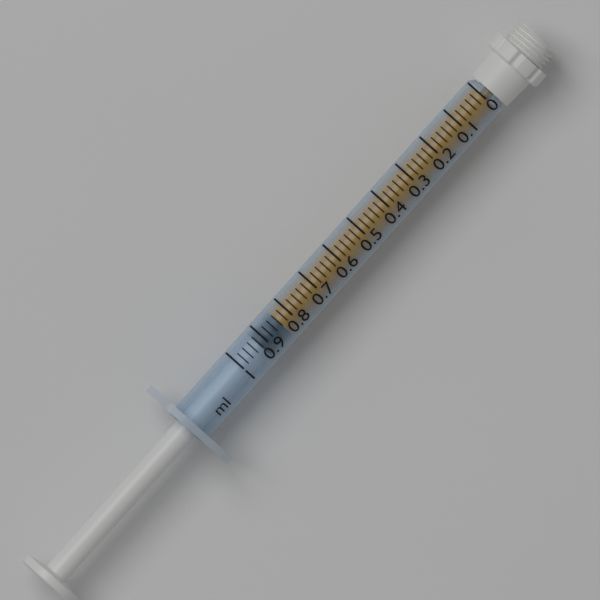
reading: 0.84 ml
